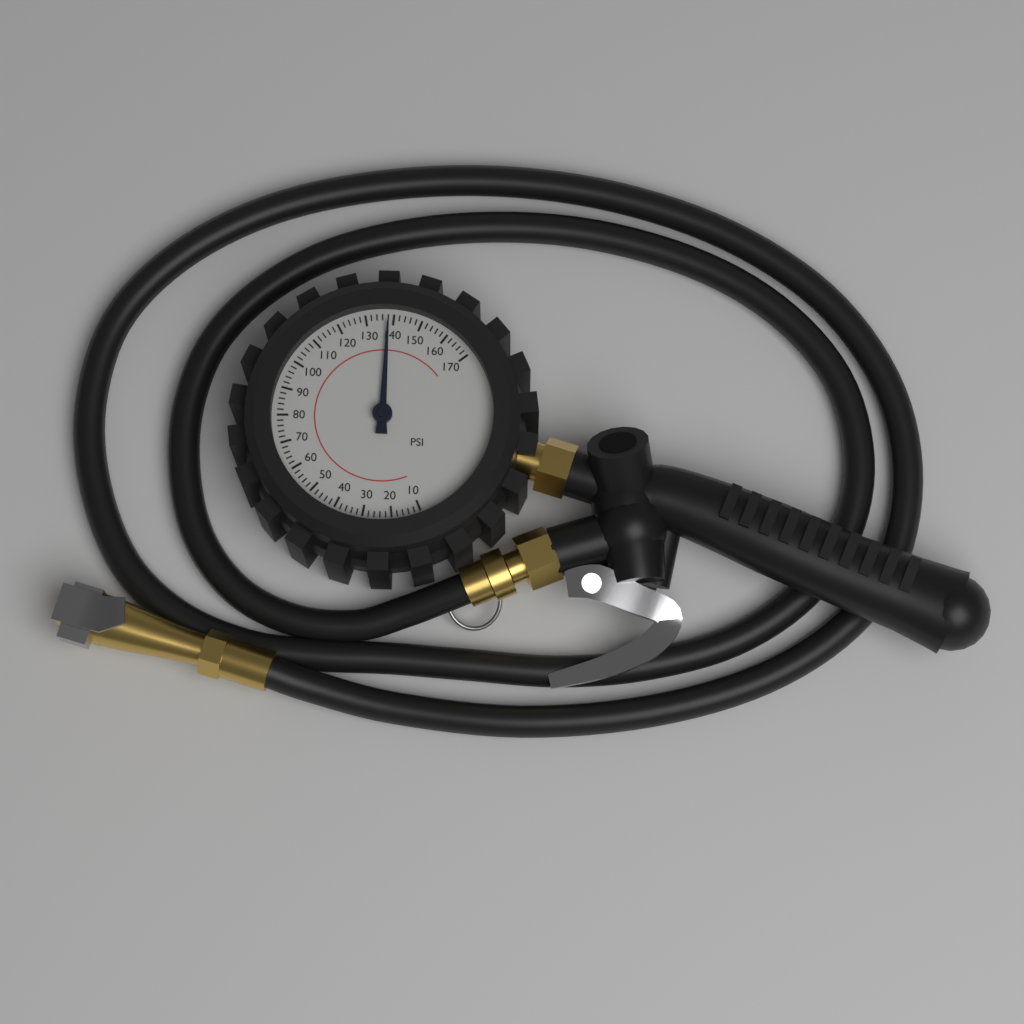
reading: 138 psi
